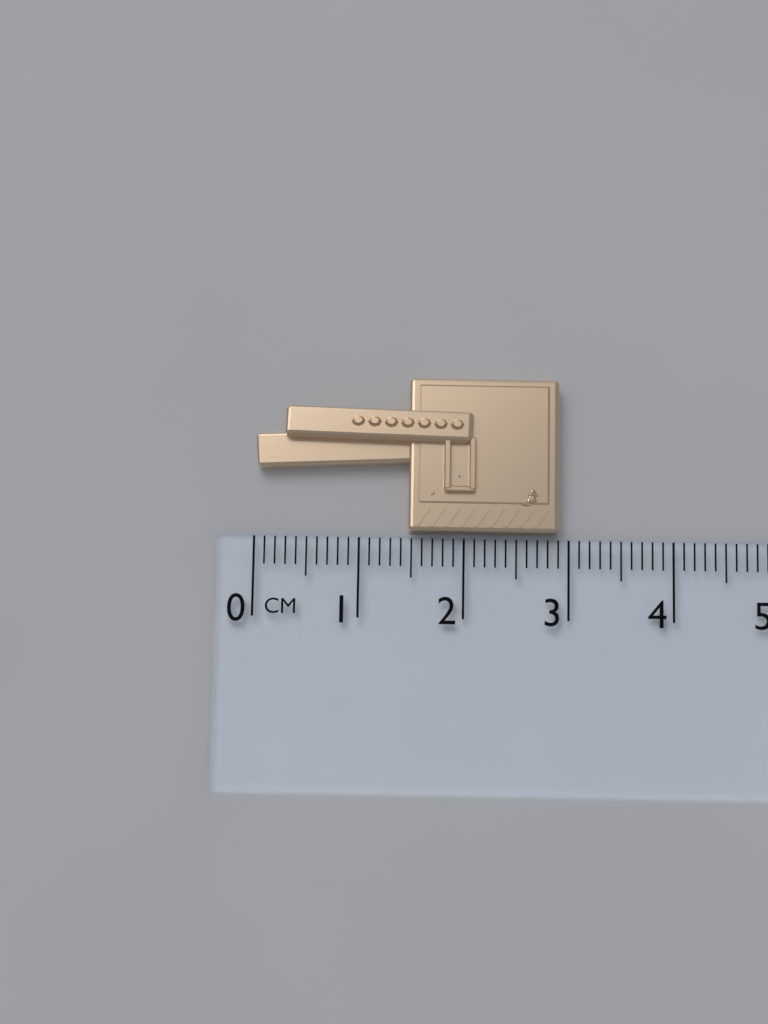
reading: 2.9 cm
